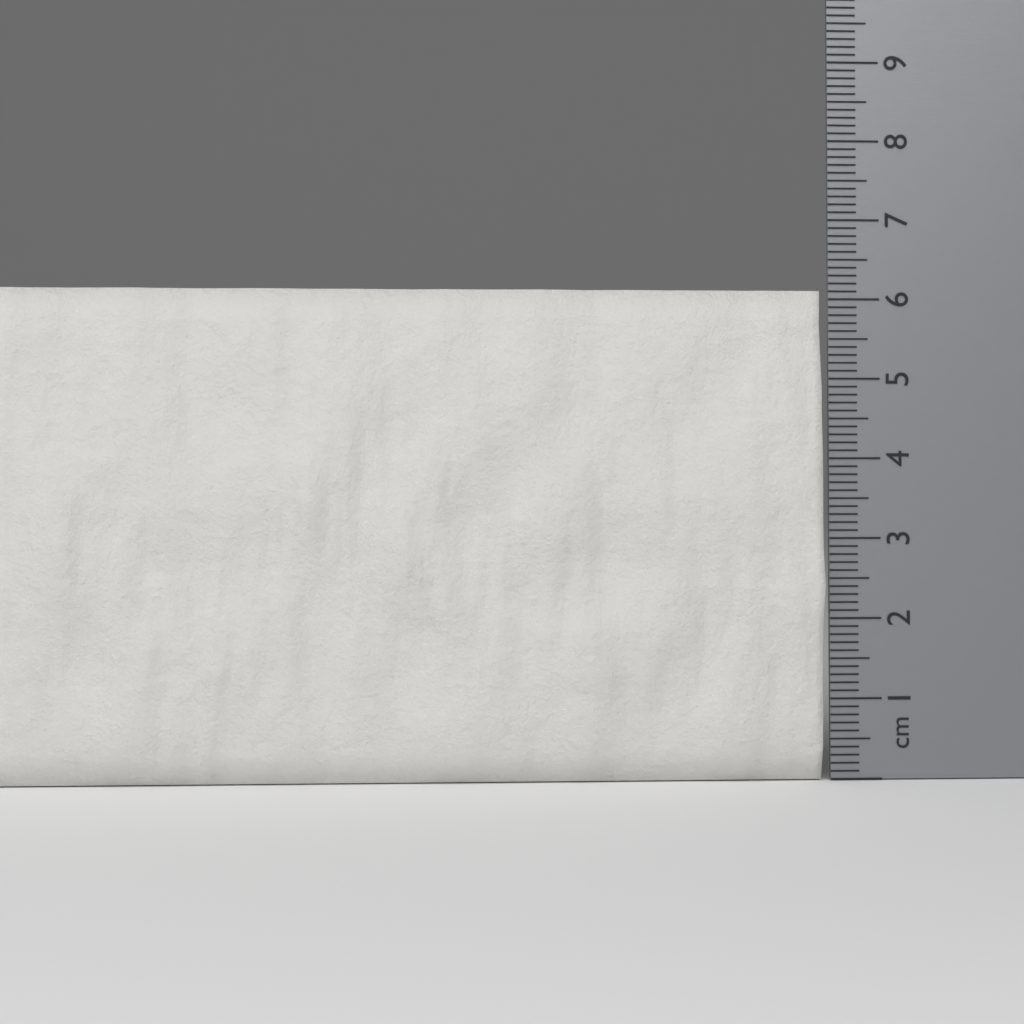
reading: 6.1 cm
